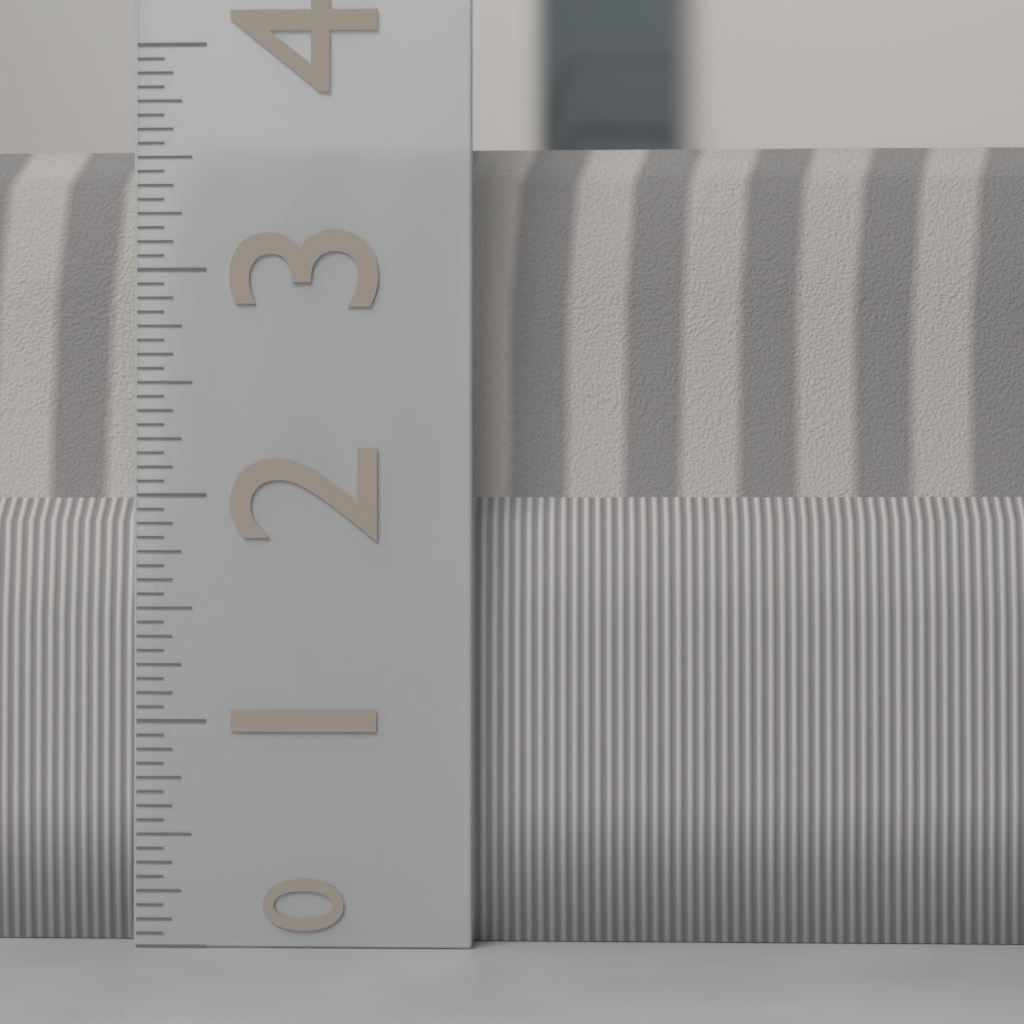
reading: 3.6250 (no unit)
